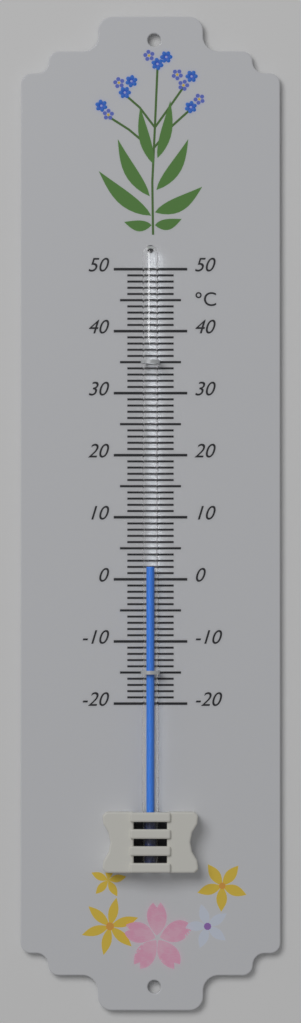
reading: 2 °C
